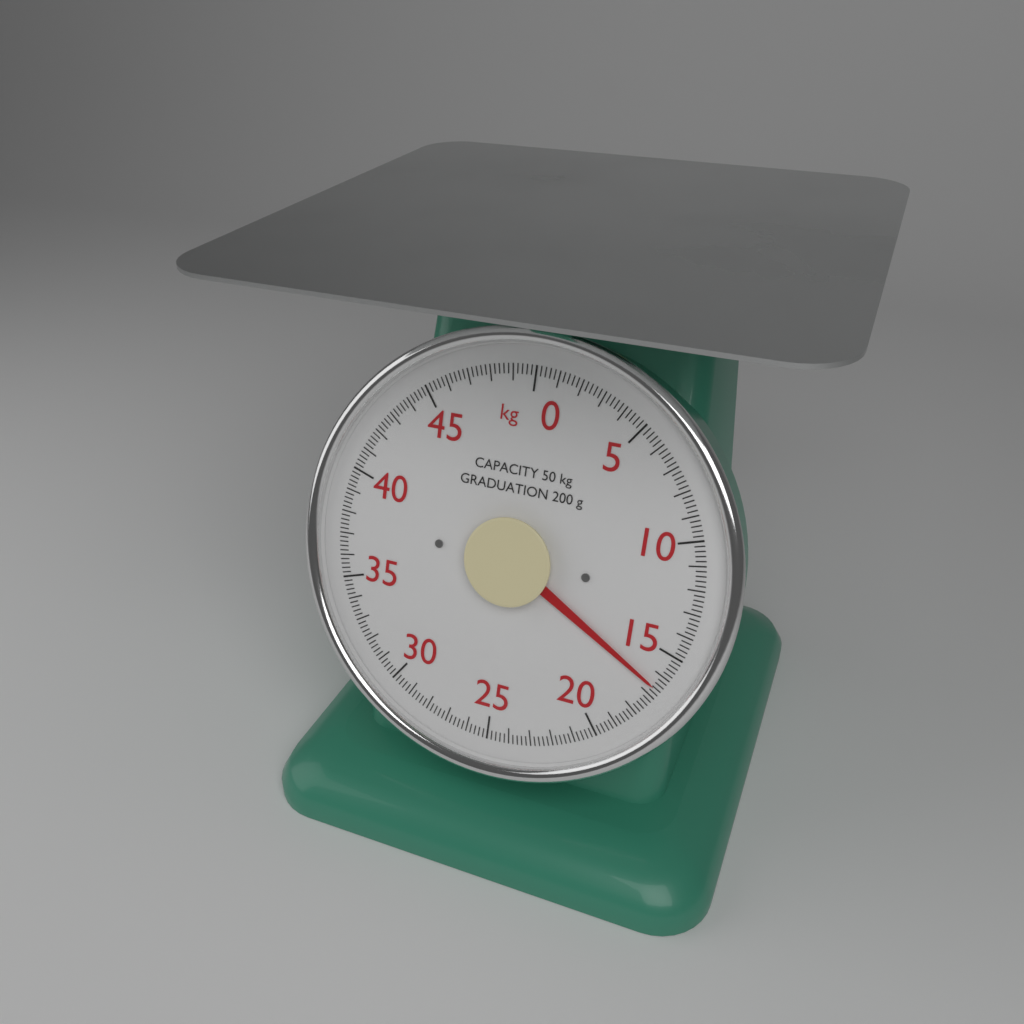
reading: 16.6 kg
